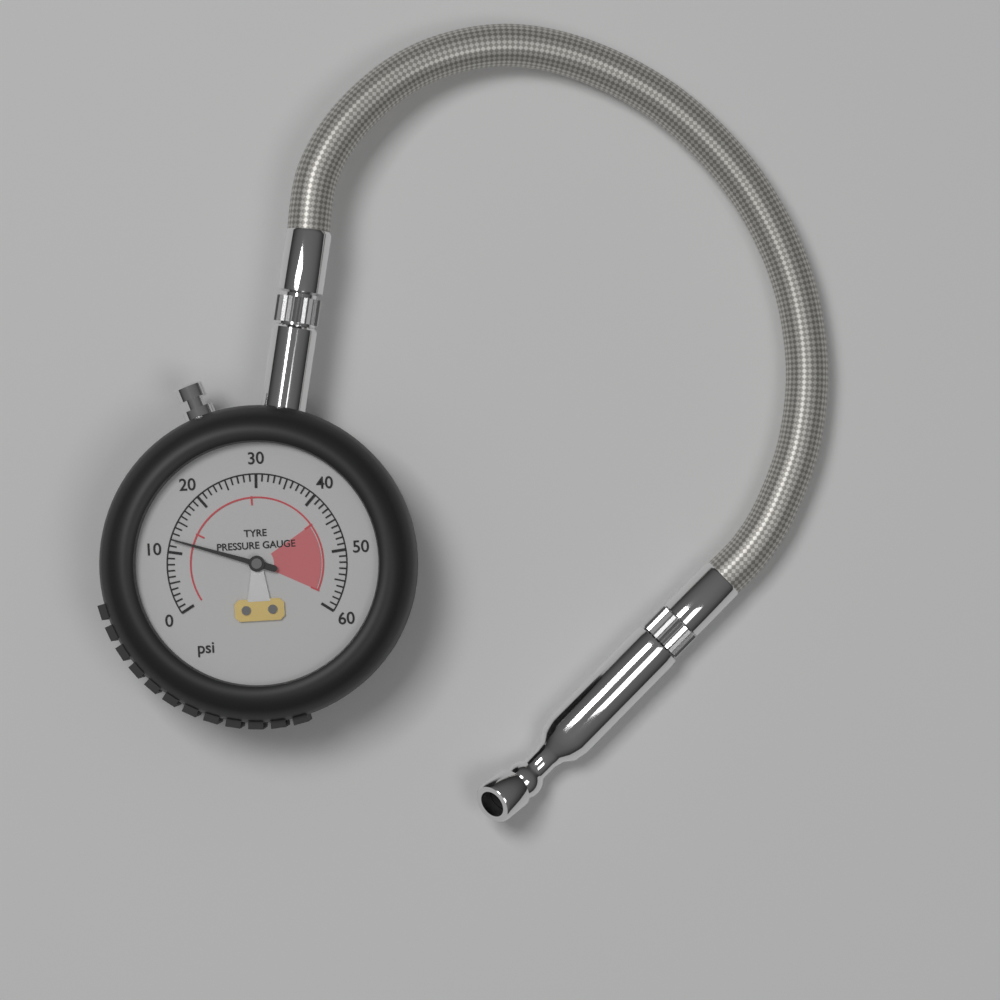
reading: 12 psi
